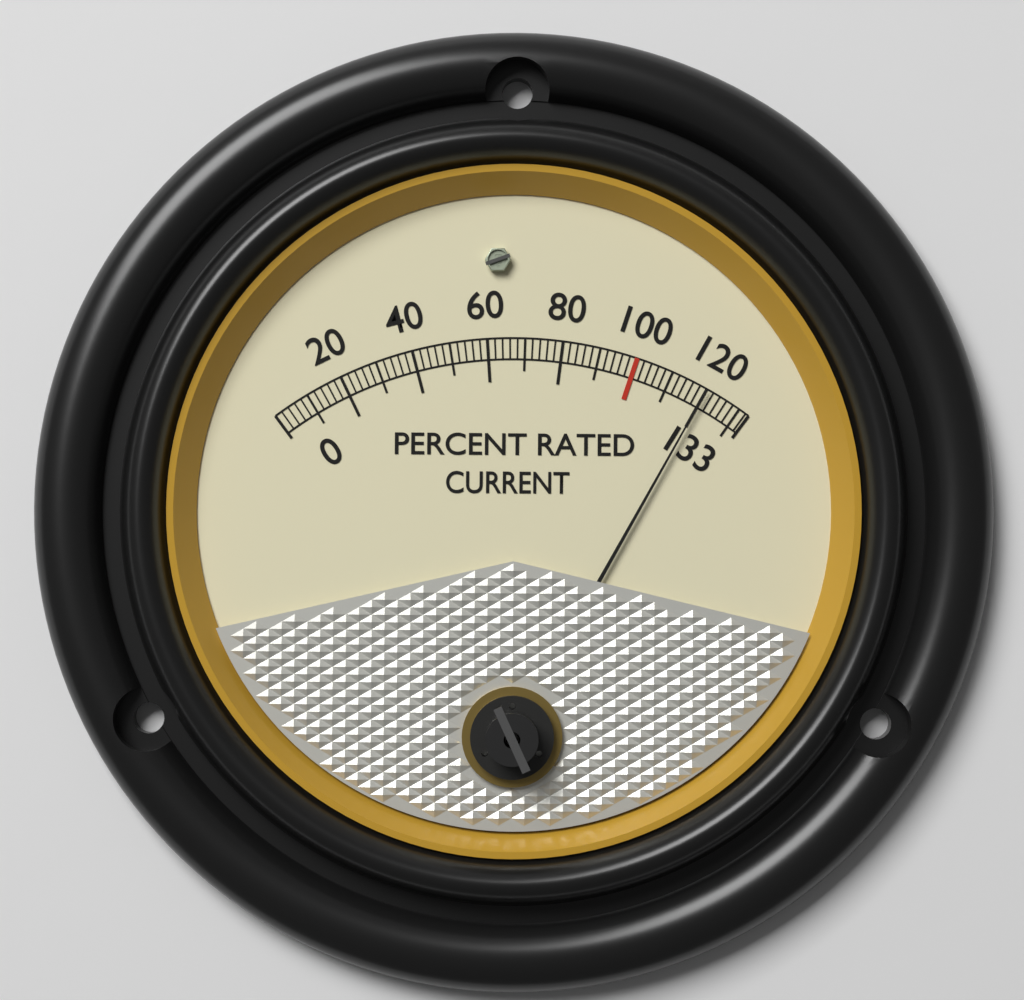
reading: 120 %
